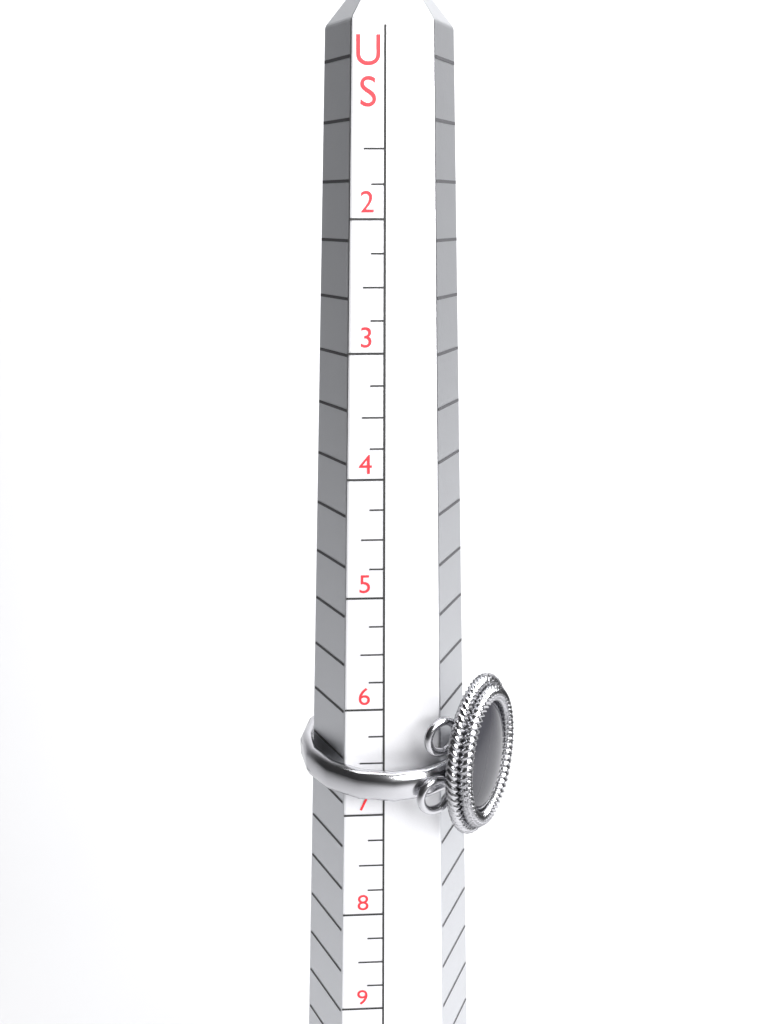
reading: 6.75 US
